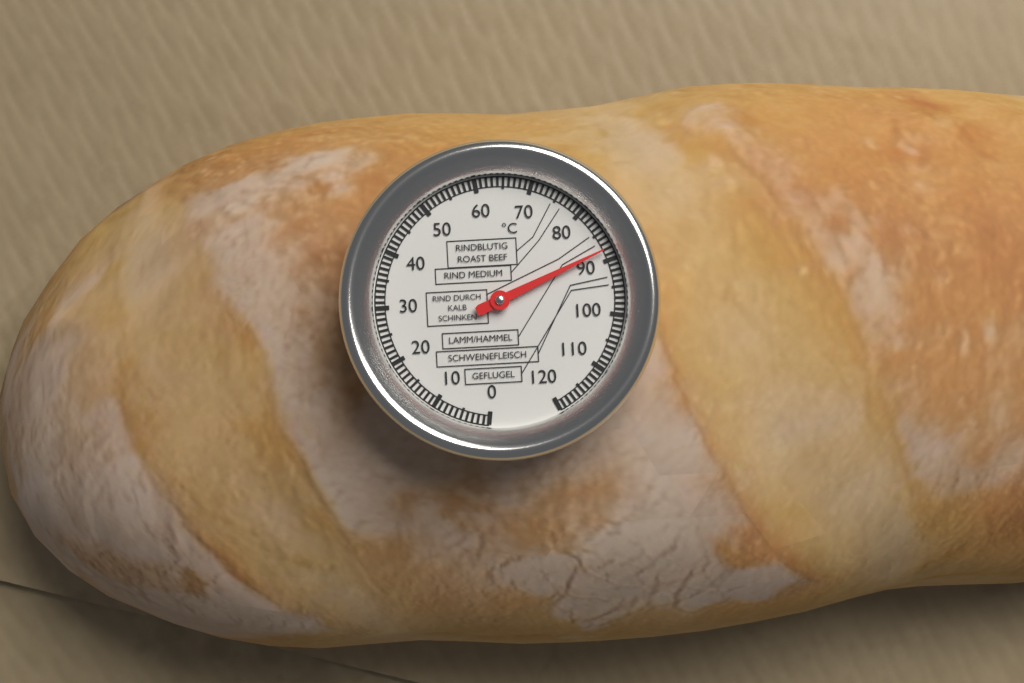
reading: 88 °C
